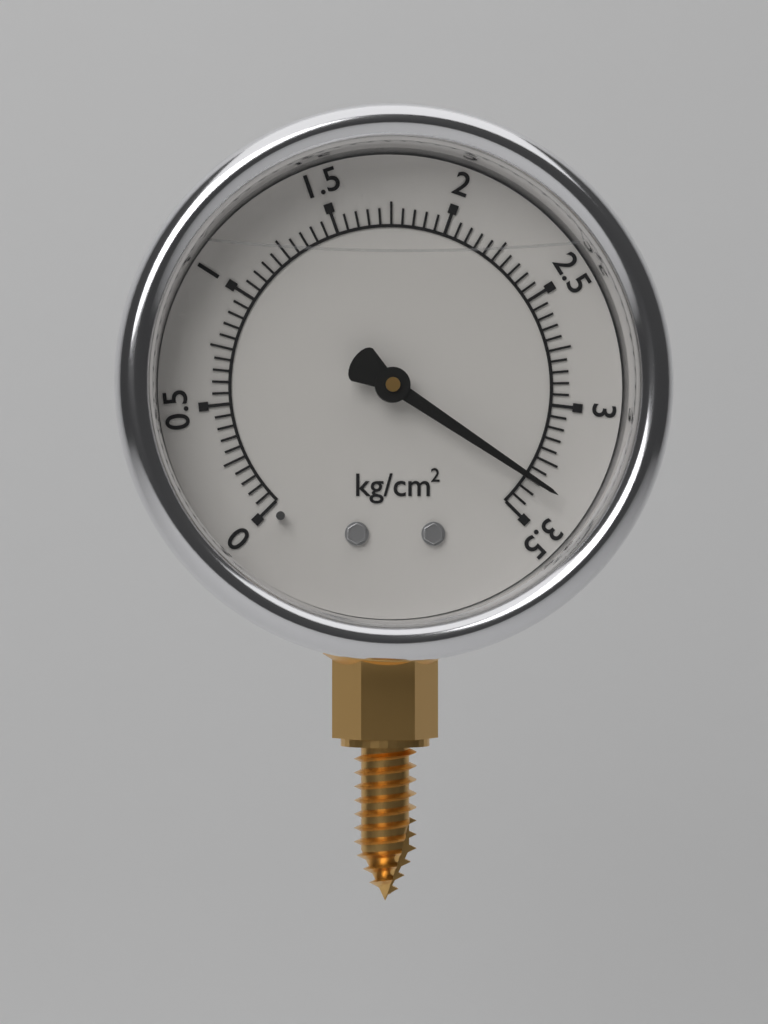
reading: 3.35 kg/cm²
